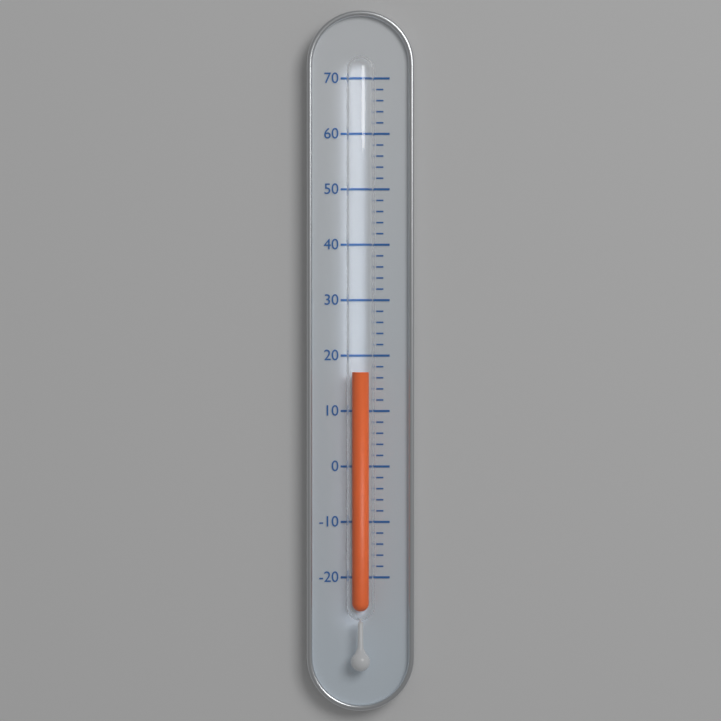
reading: 17 (no unit)
